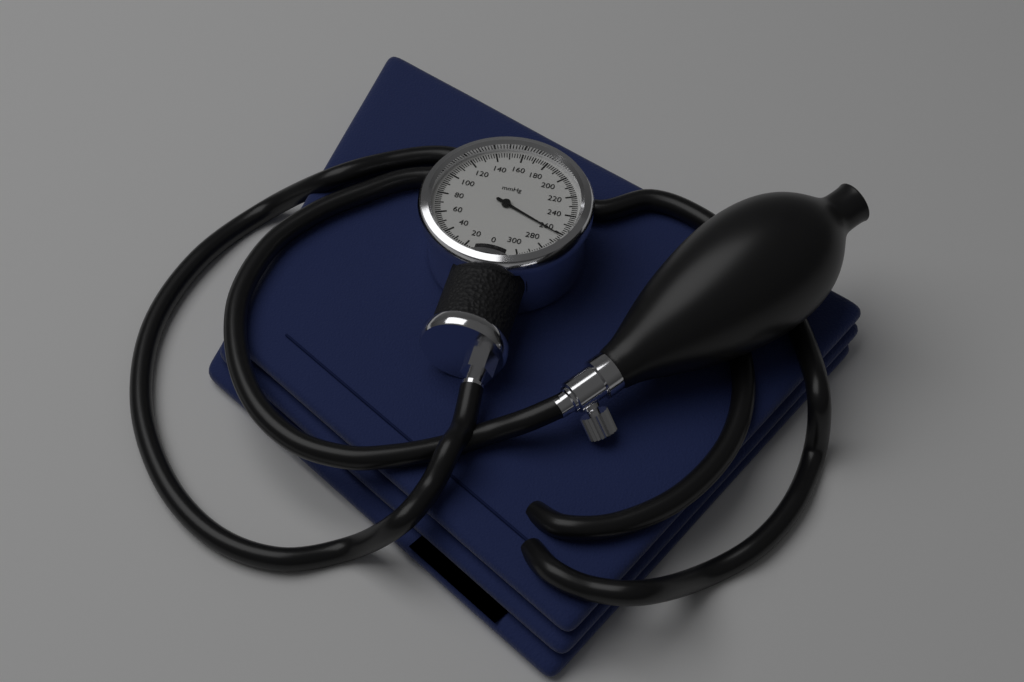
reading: 262 mmHg
